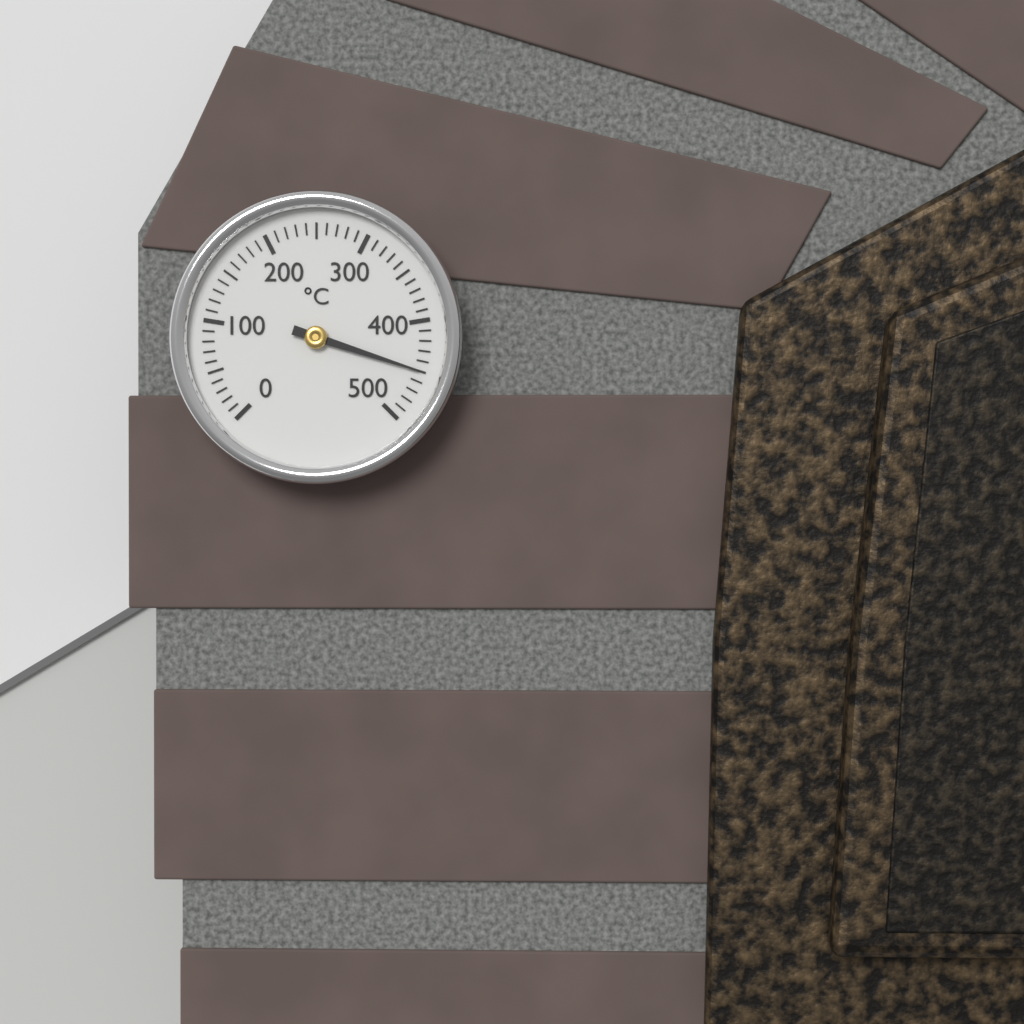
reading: 450 °C
